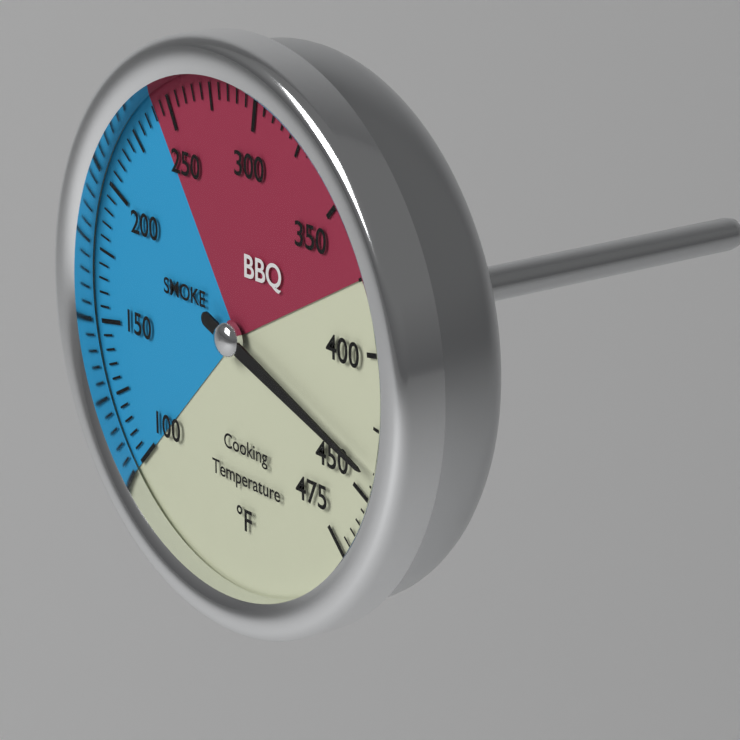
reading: 440 °F
